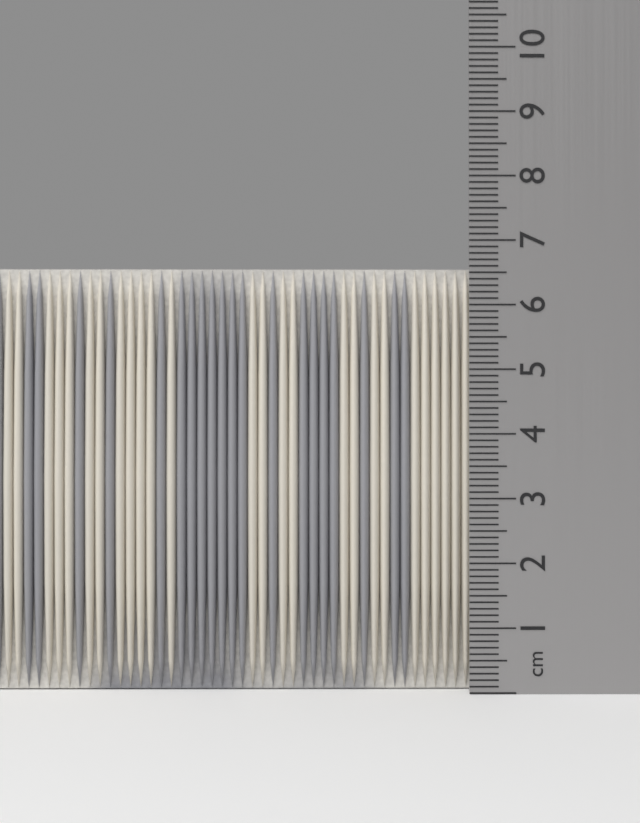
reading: 6.6 cm
